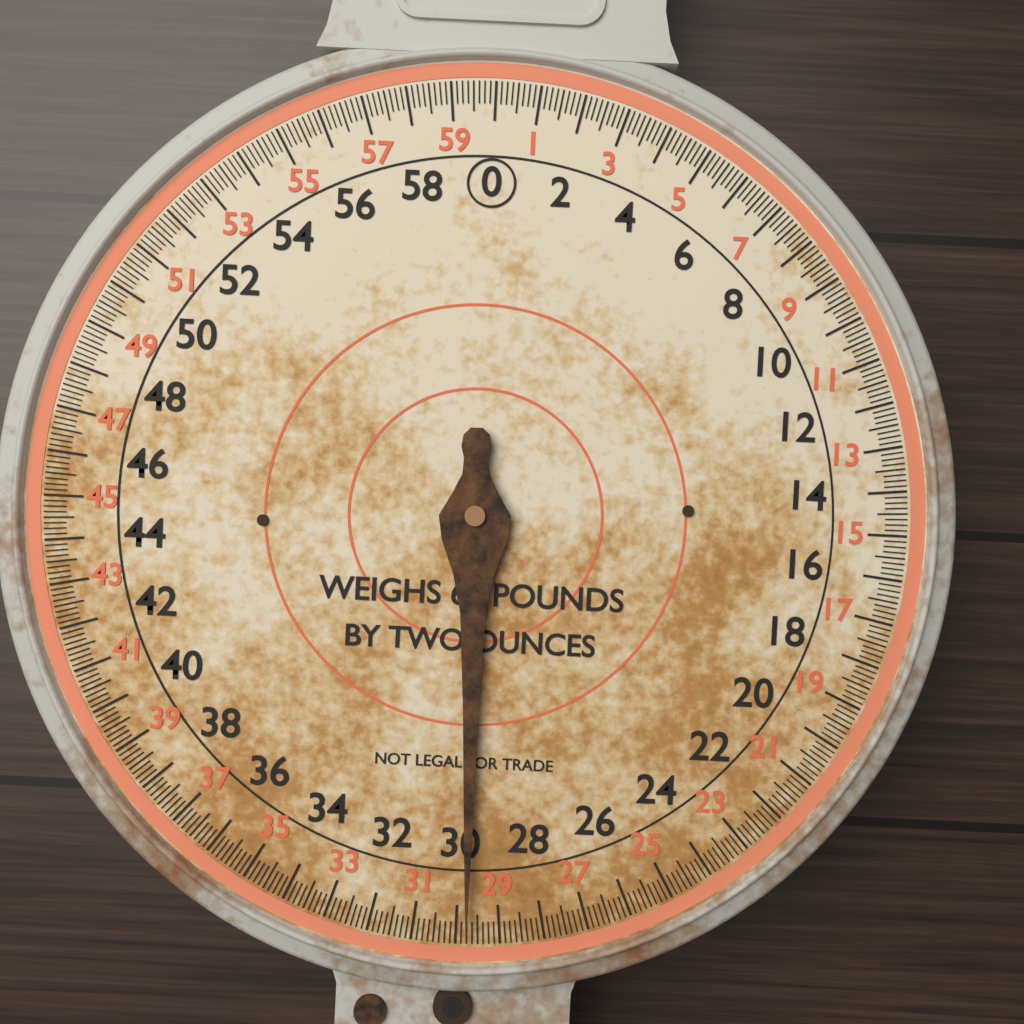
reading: 29.750 lb
